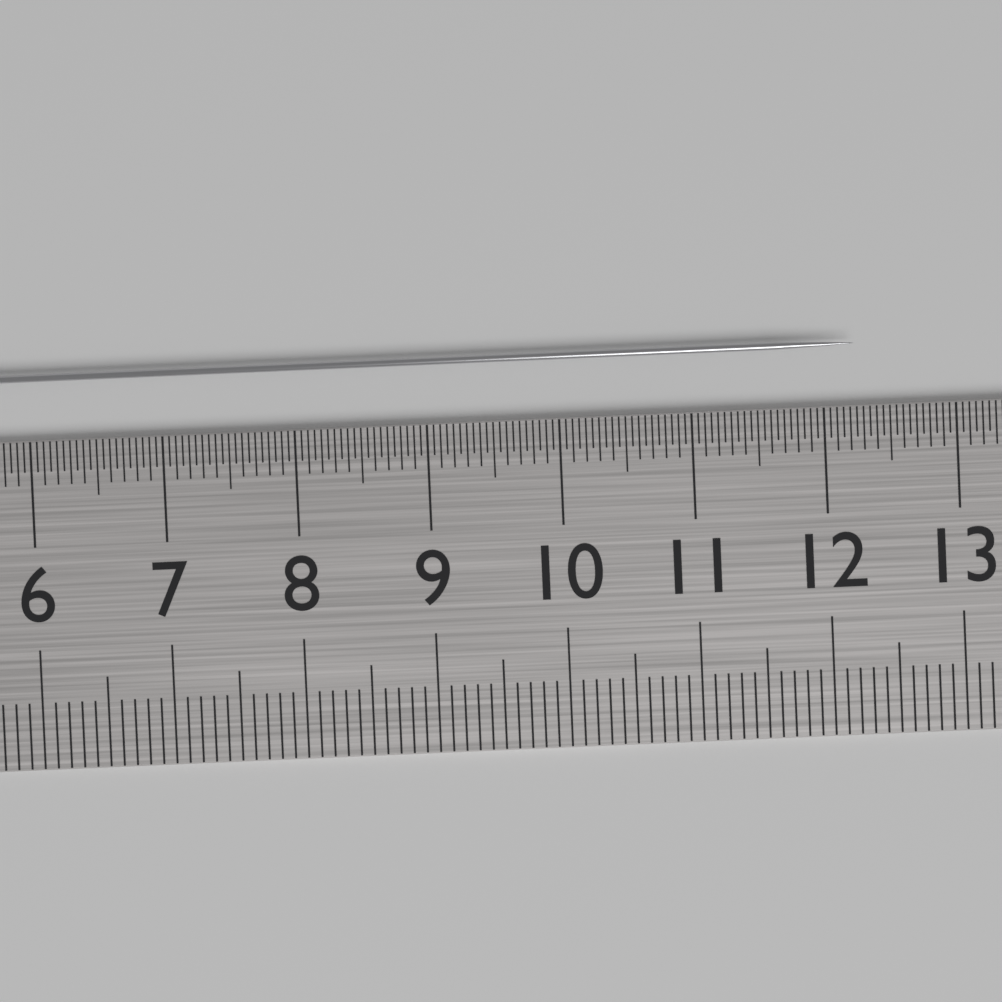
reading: 12.25 cm
